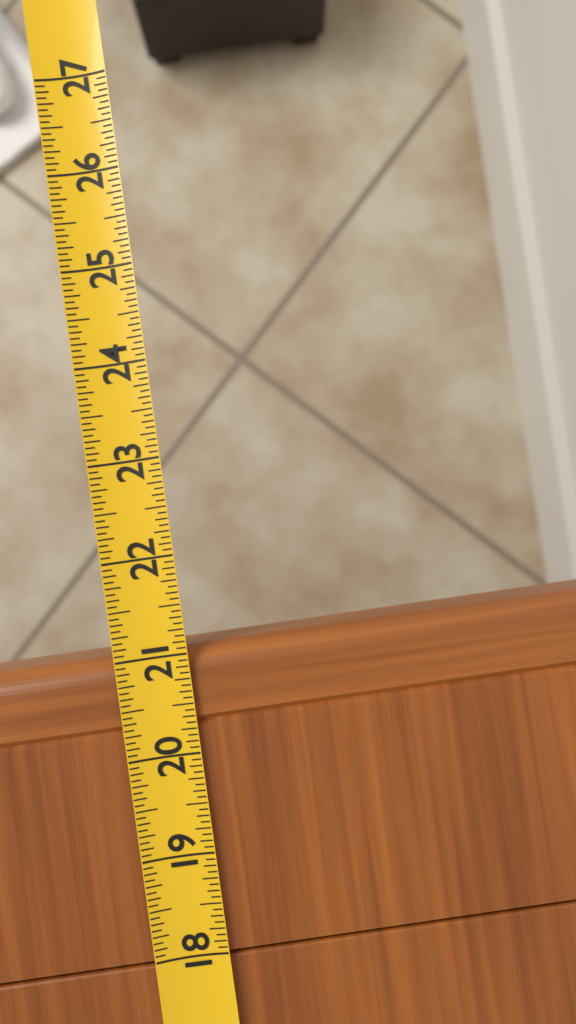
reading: 21.0625 (no unit)
